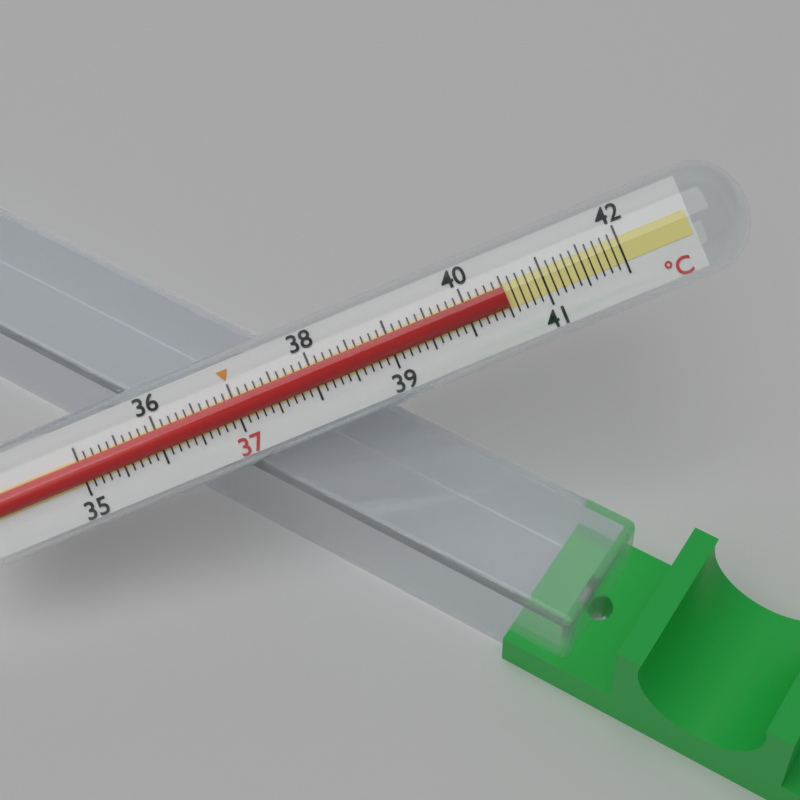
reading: 40.5 °C
